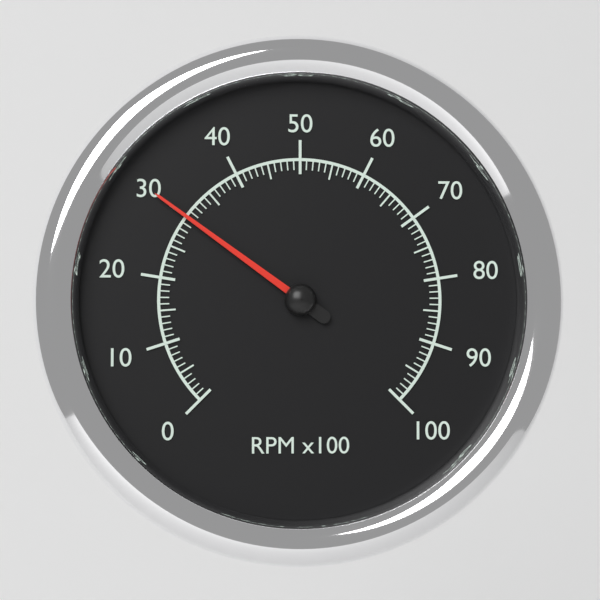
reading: 30 RPM x100
